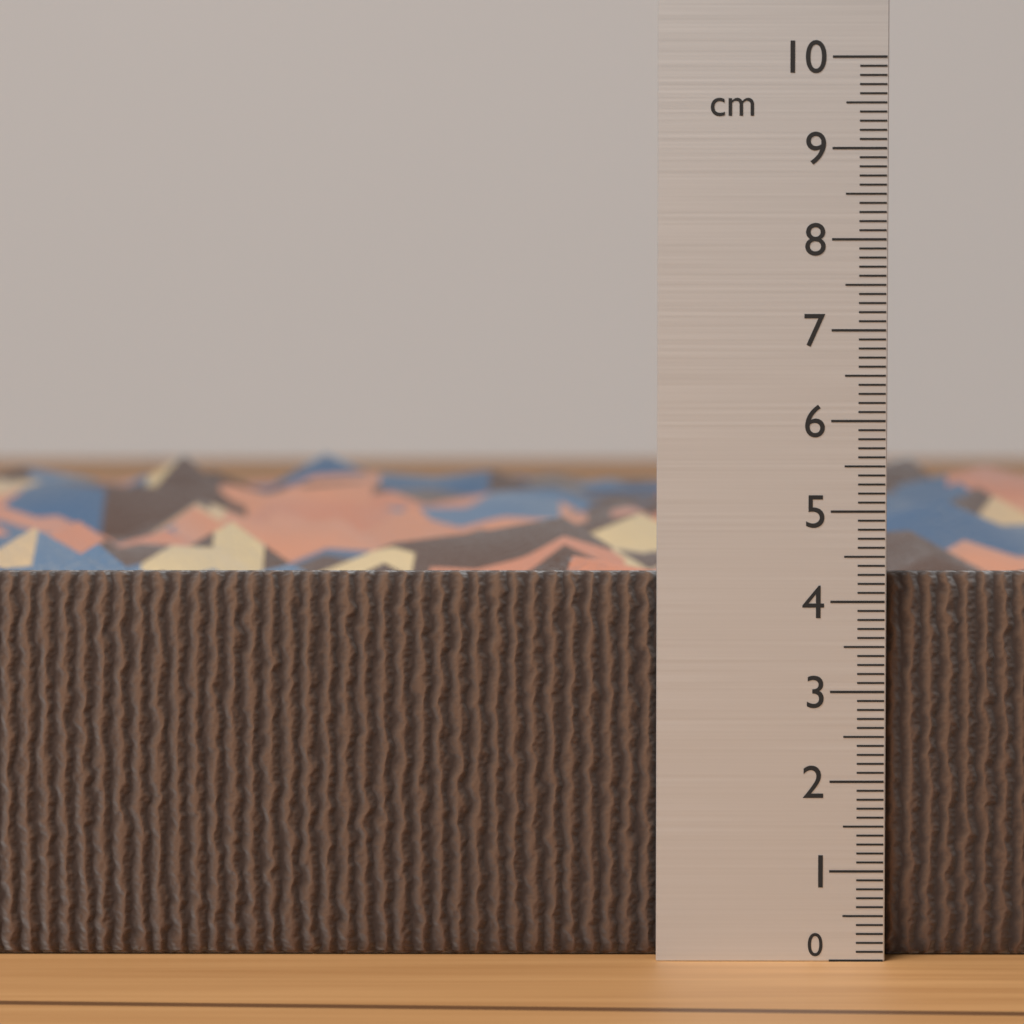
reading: 4.3 cm
